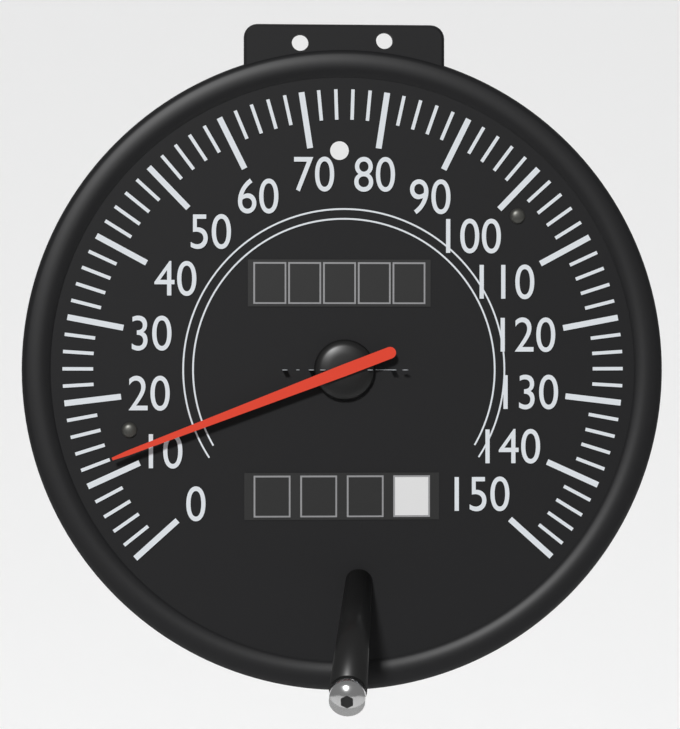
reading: 12 mph
